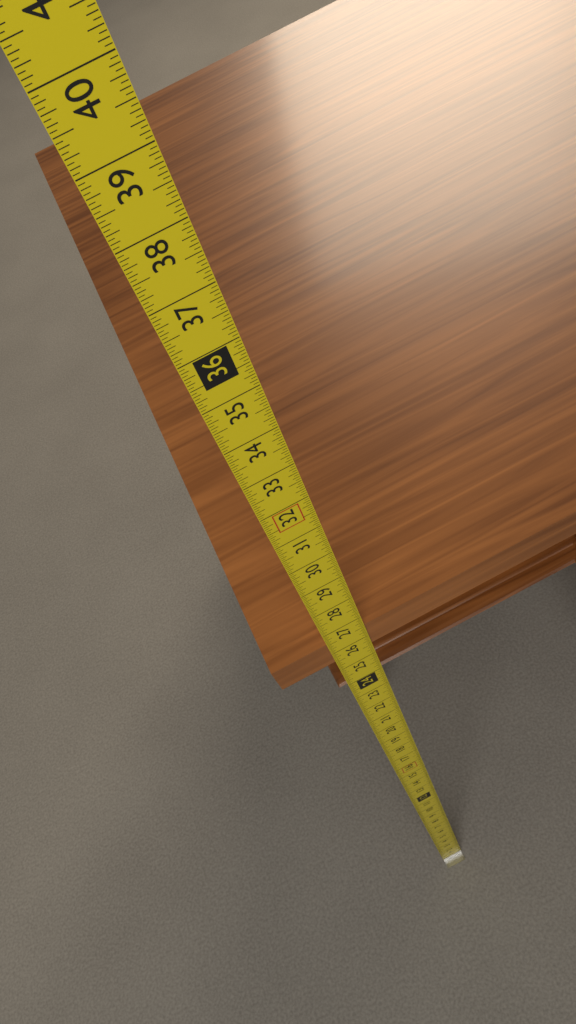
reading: 26.5000 in
